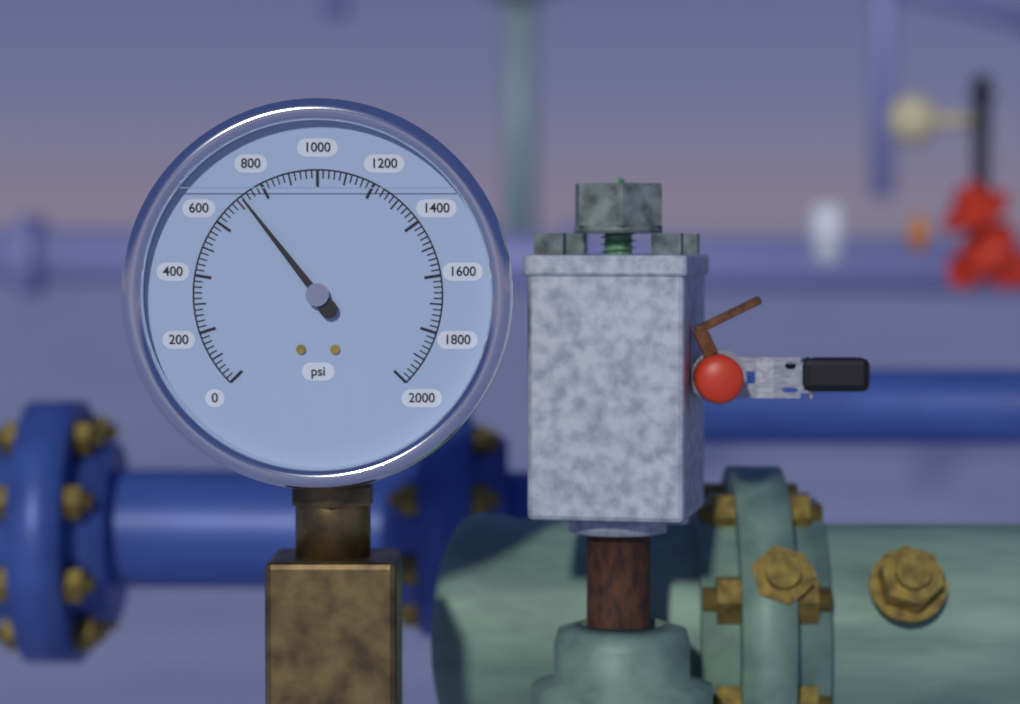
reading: 720 psi
